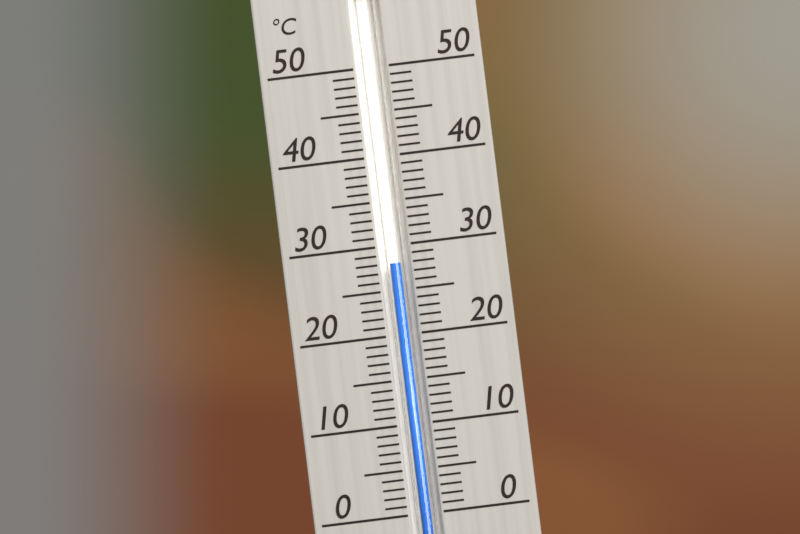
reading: 28 °C
